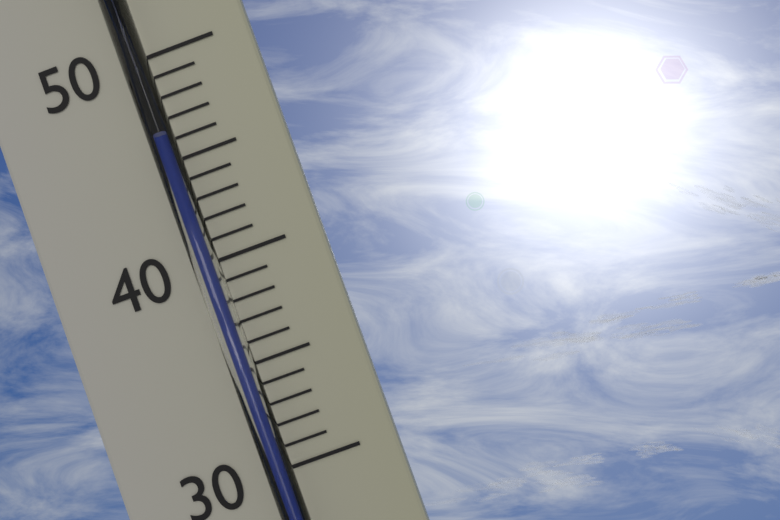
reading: 46 (no unit)
